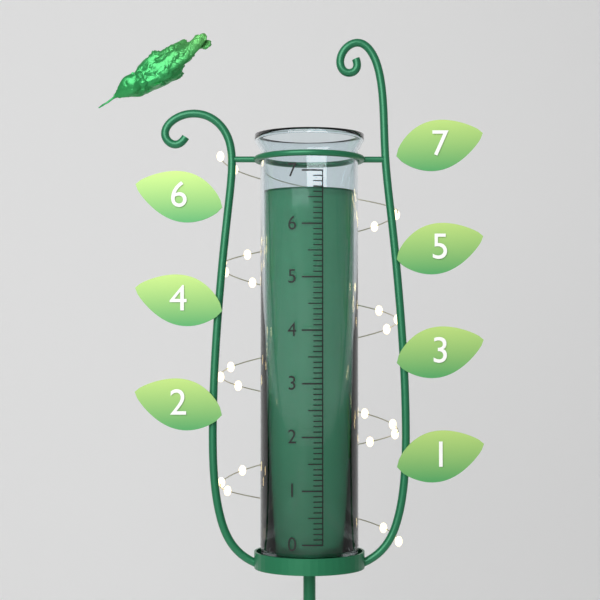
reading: 6.7 (no unit)
